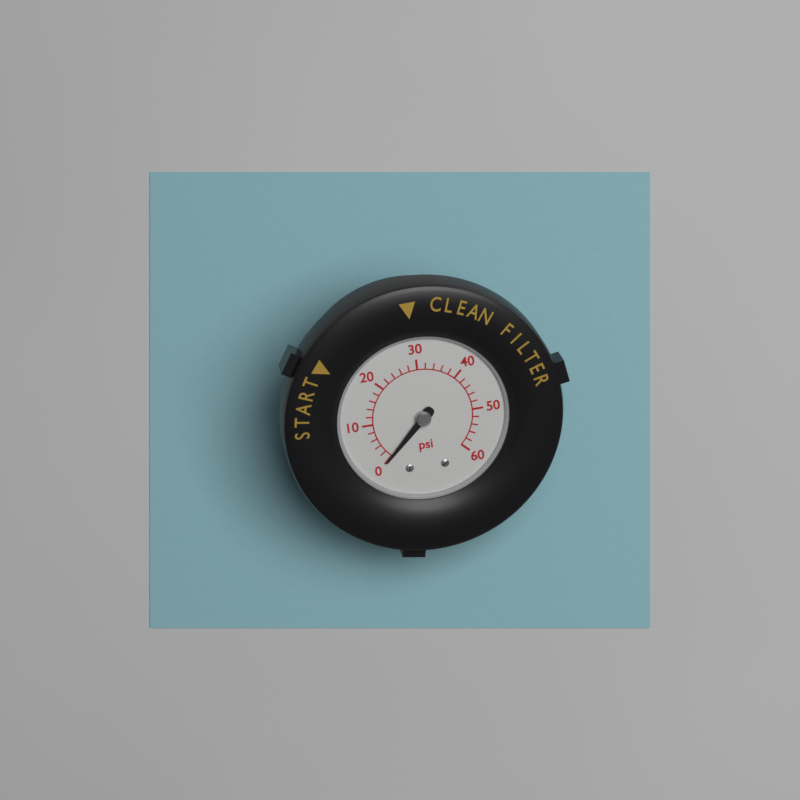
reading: 0 psi
